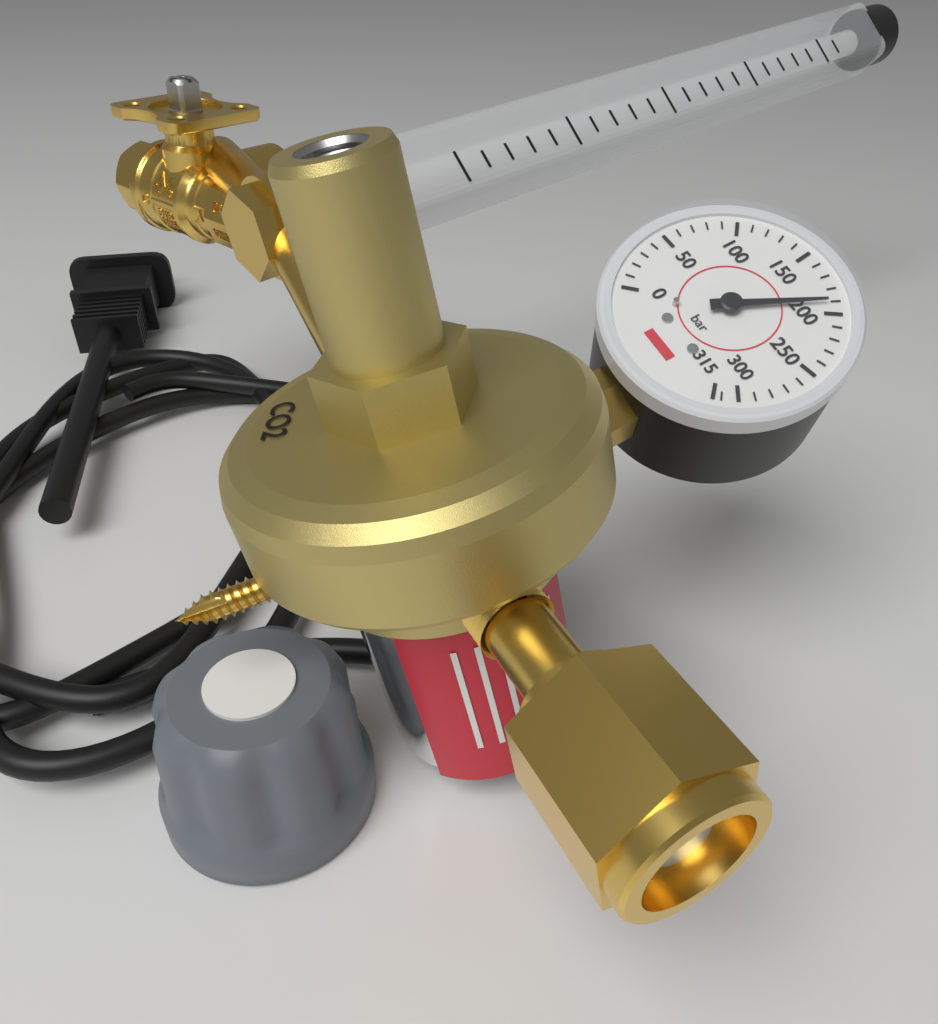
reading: 190 bar
